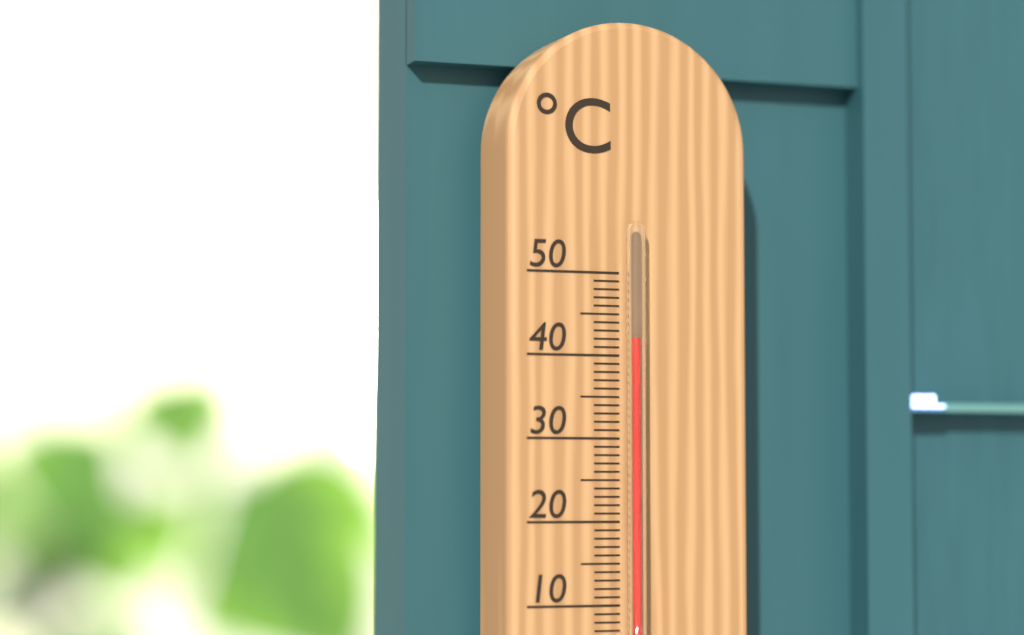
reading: 42 °C
